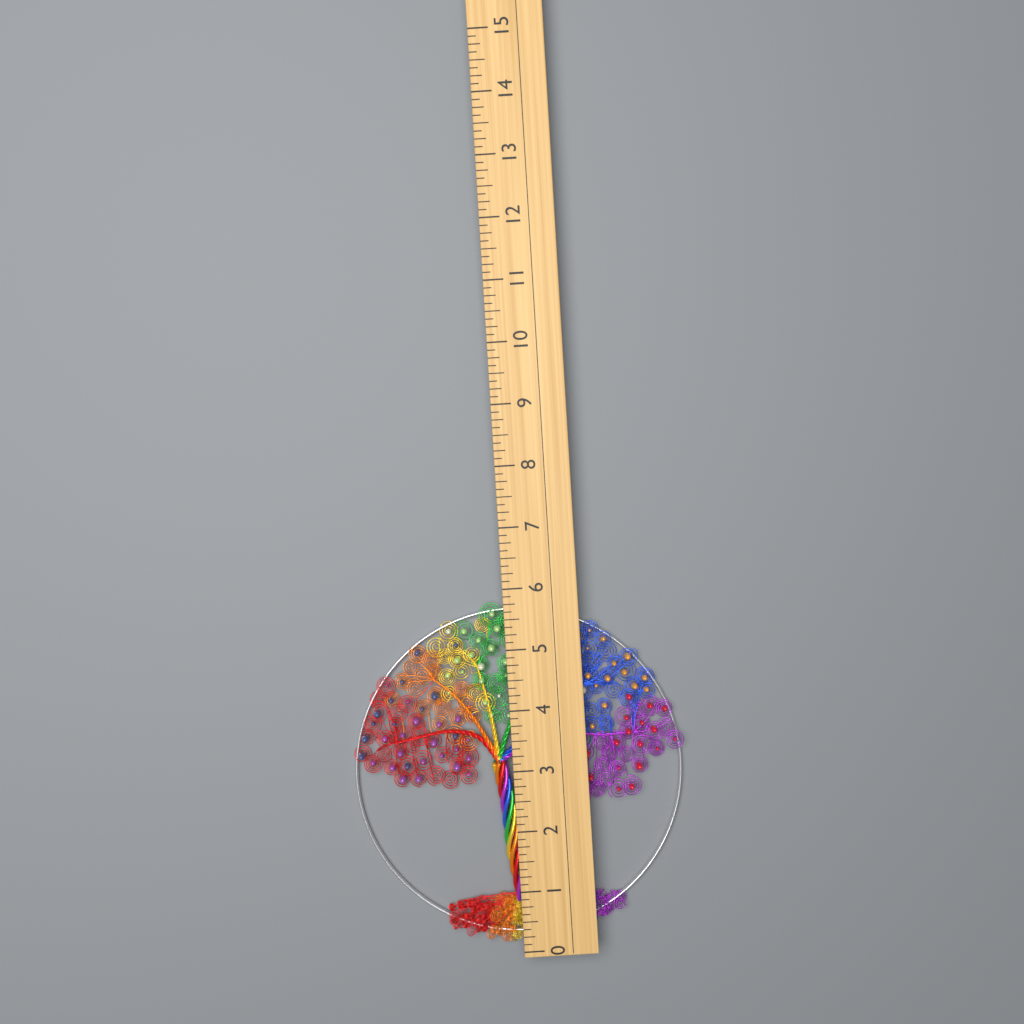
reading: 5.750 (no unit)
